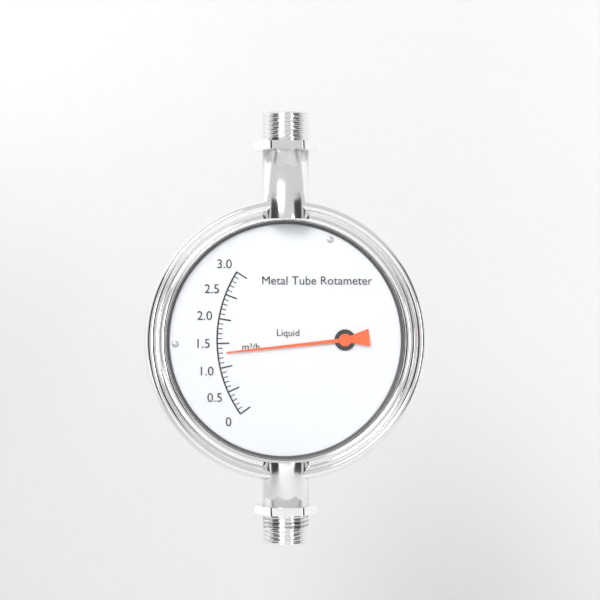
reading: 1.3 m³/h
